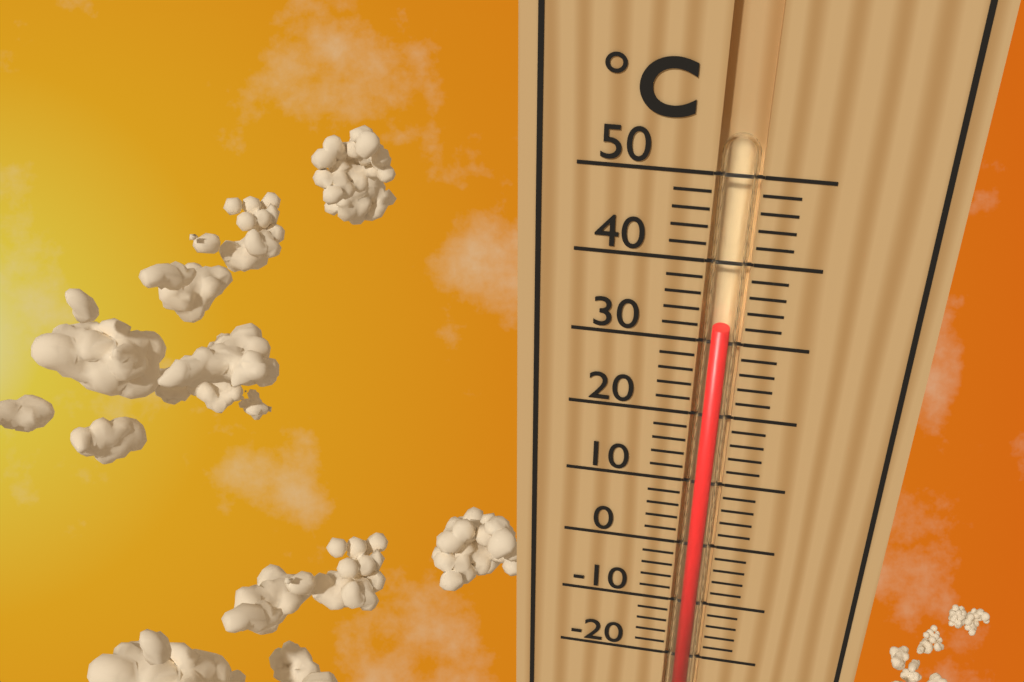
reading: 32 °C
